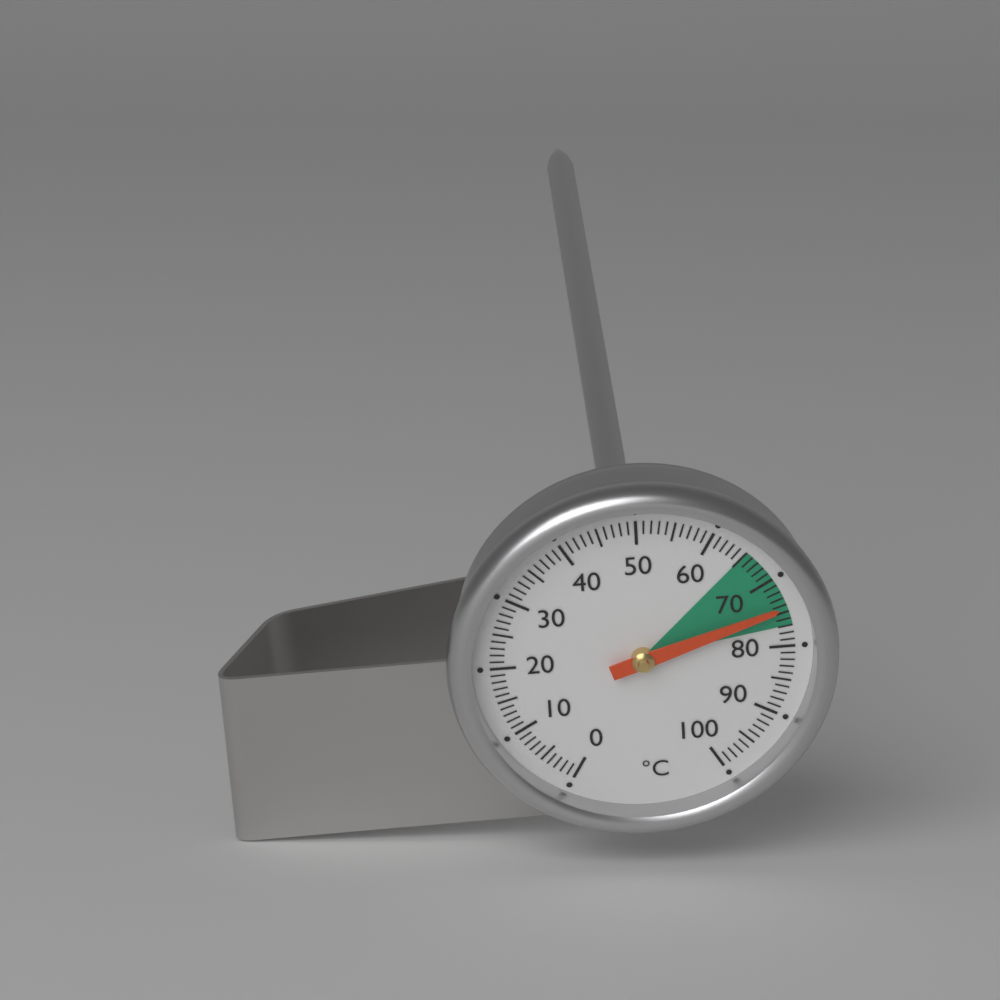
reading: 74 °C
